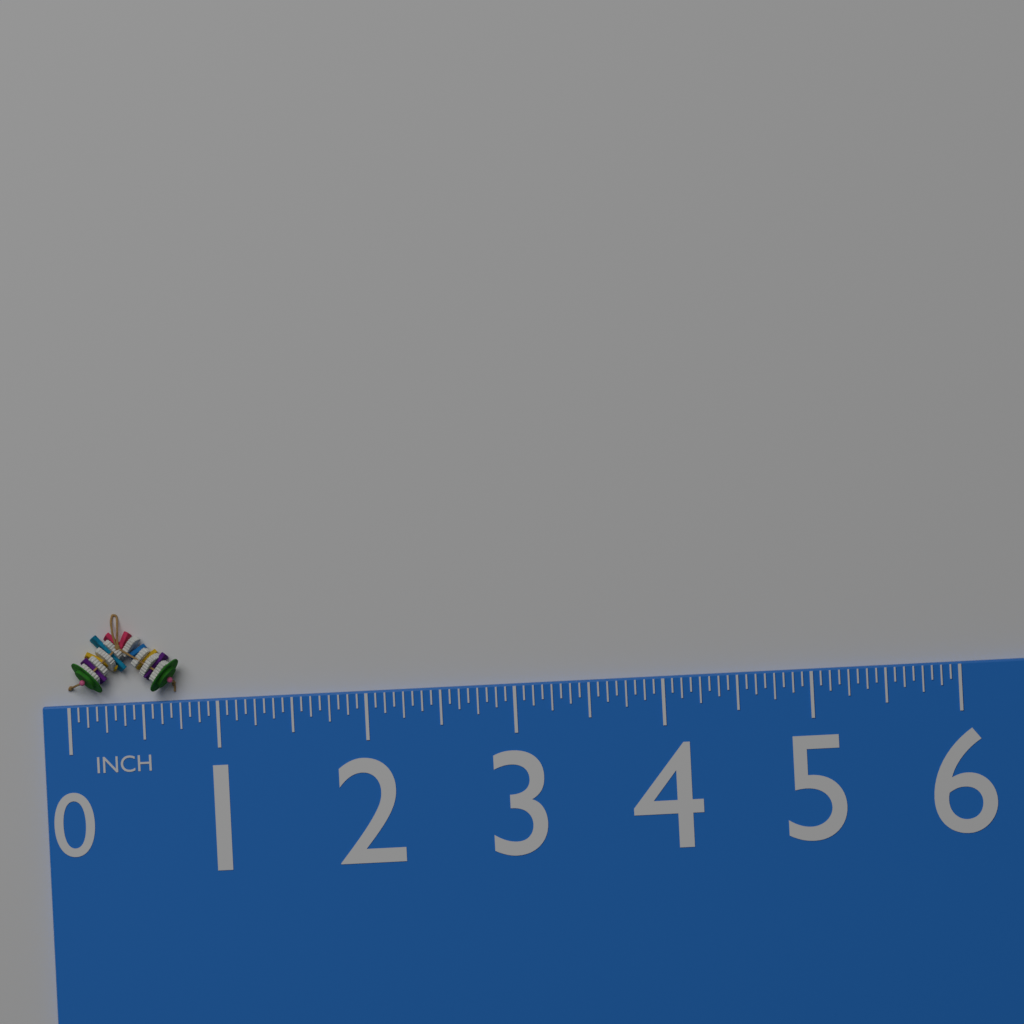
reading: 0.7500 in
